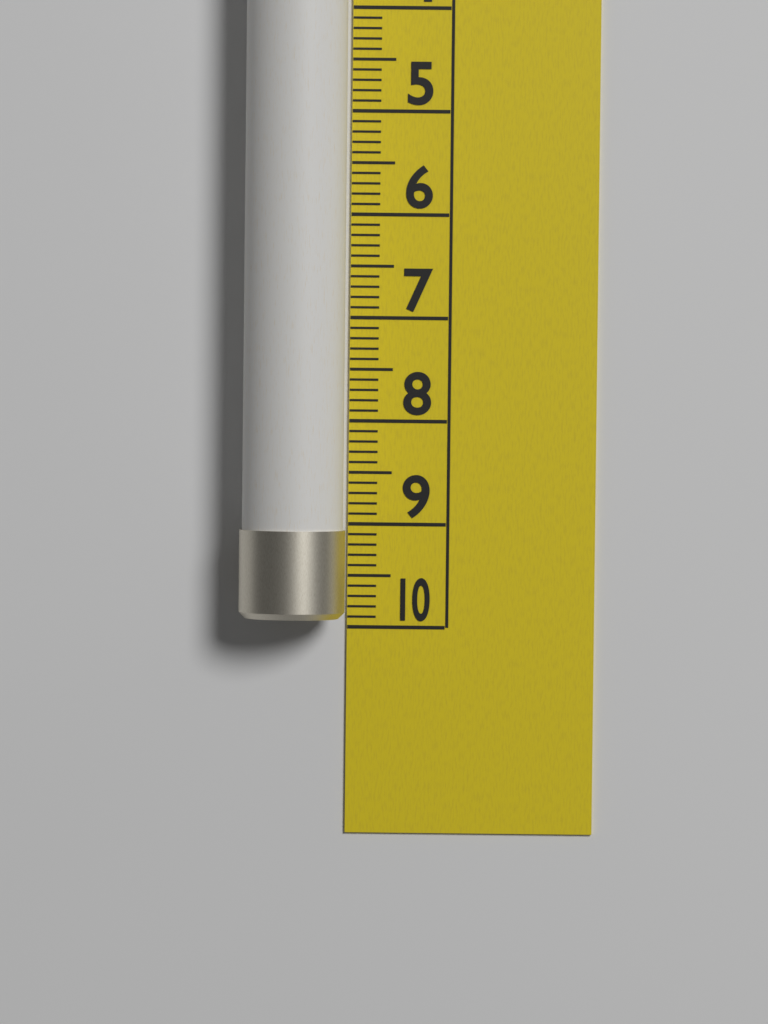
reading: 9.9 cm
